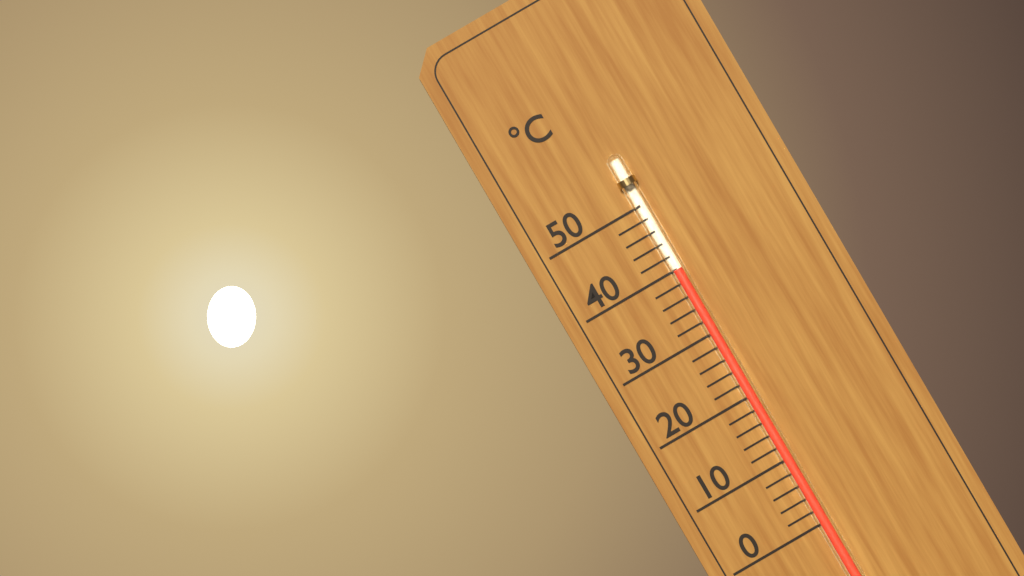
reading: 40 °C
